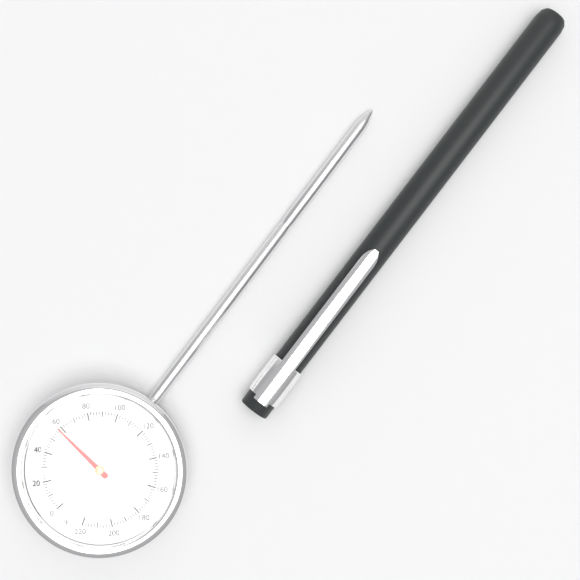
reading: 58 °F
